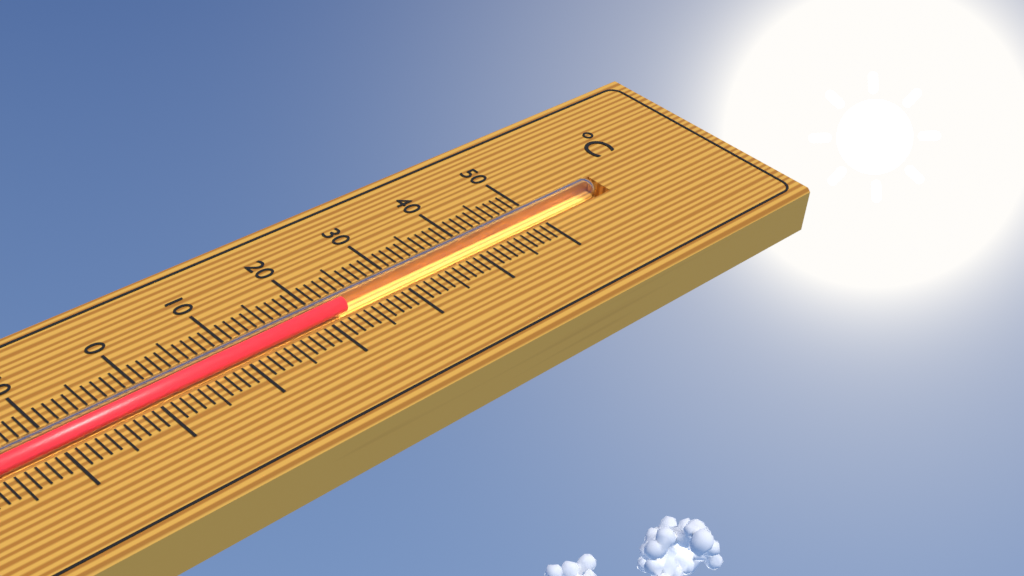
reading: 23 °C
